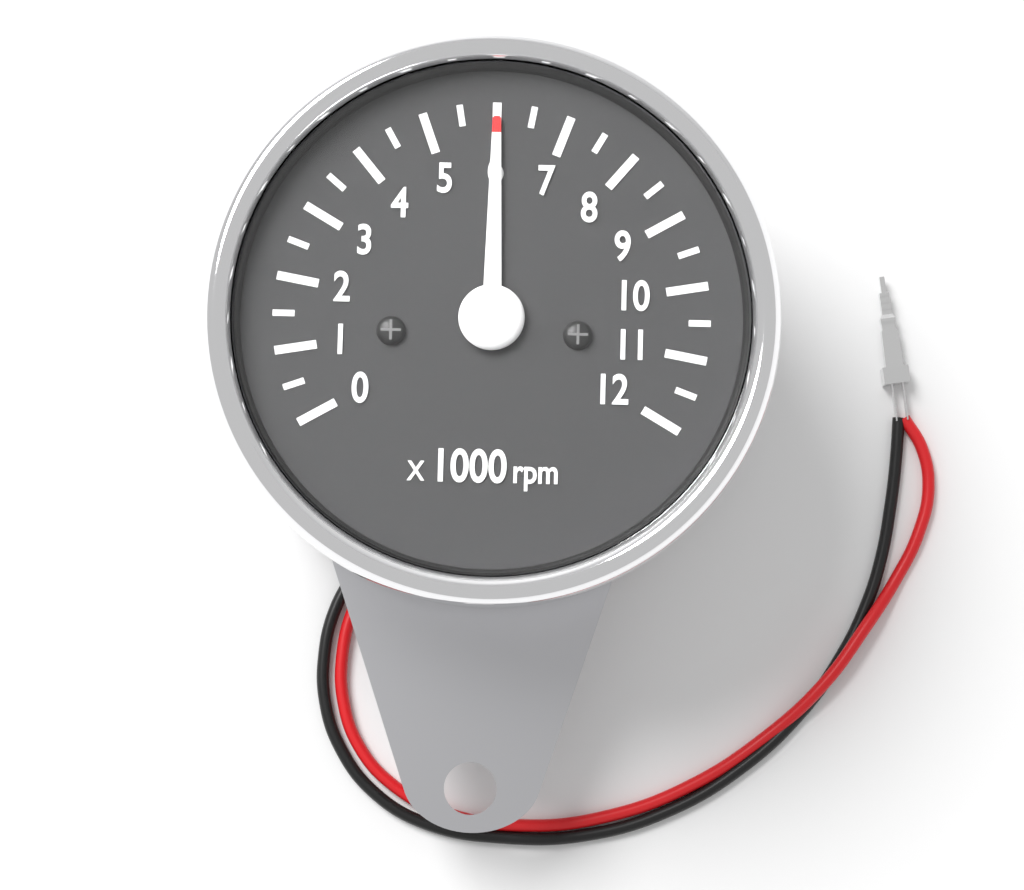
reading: 6.0 x1000 rpm
